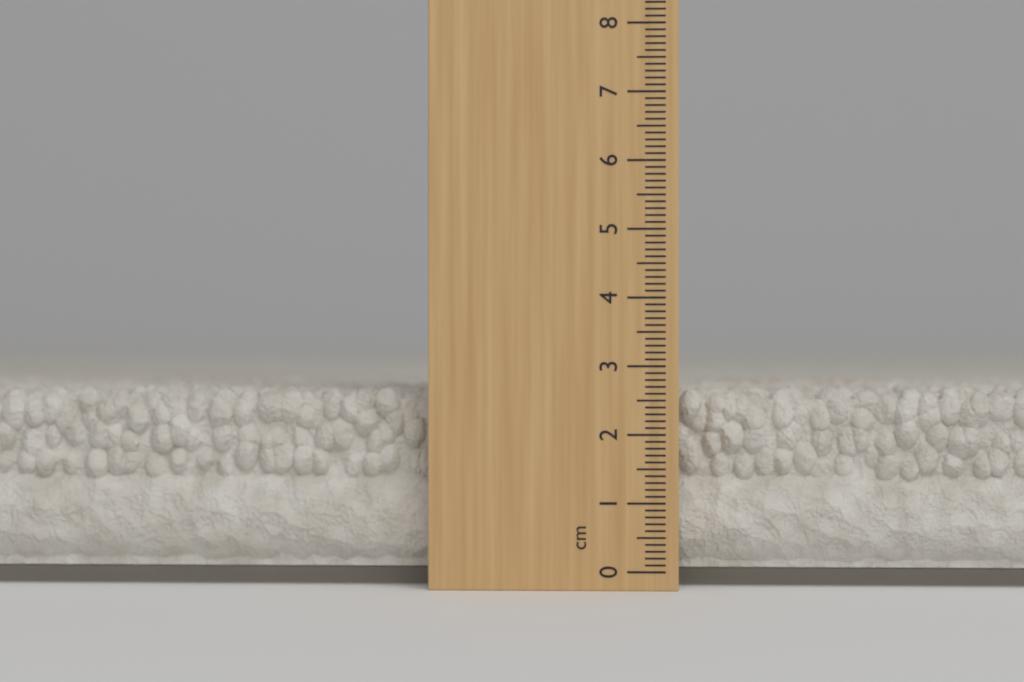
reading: 2.7 cm
